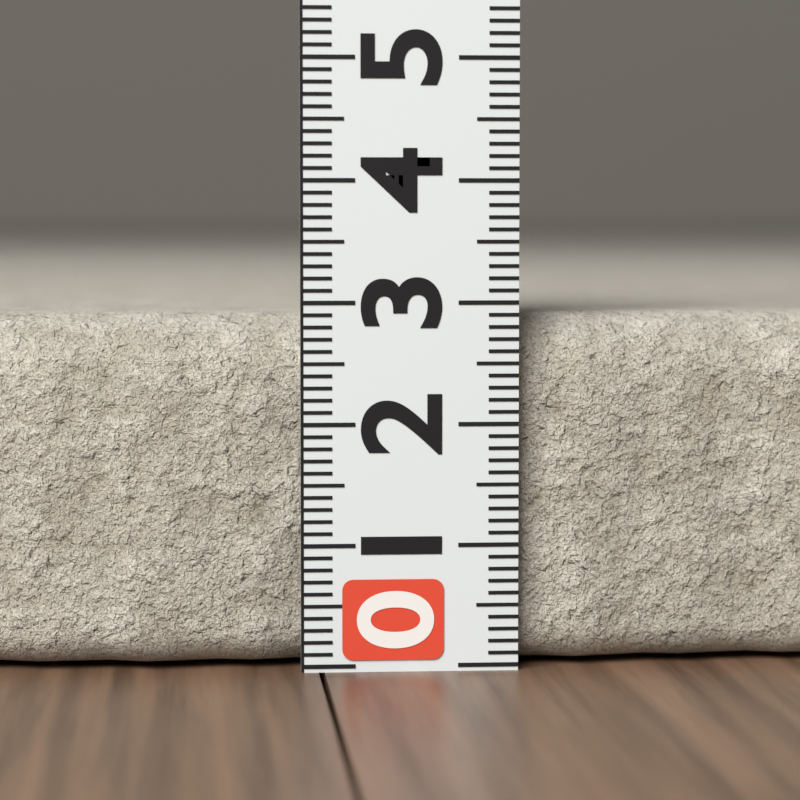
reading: 2.9 (no unit)
